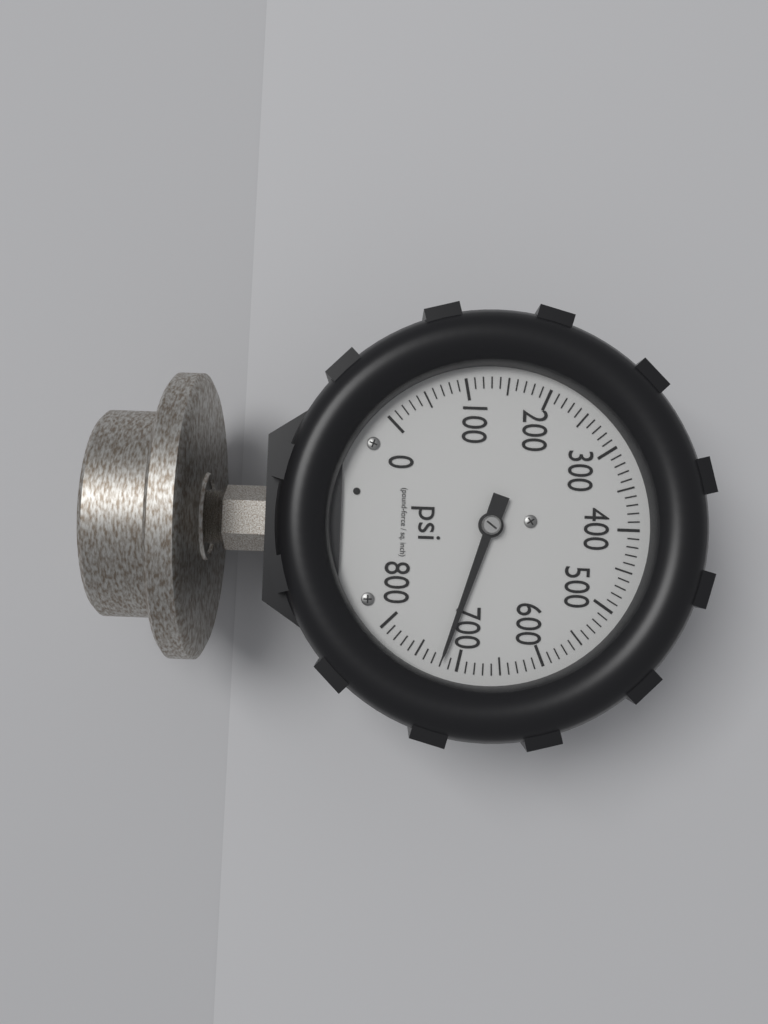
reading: 720 psi
